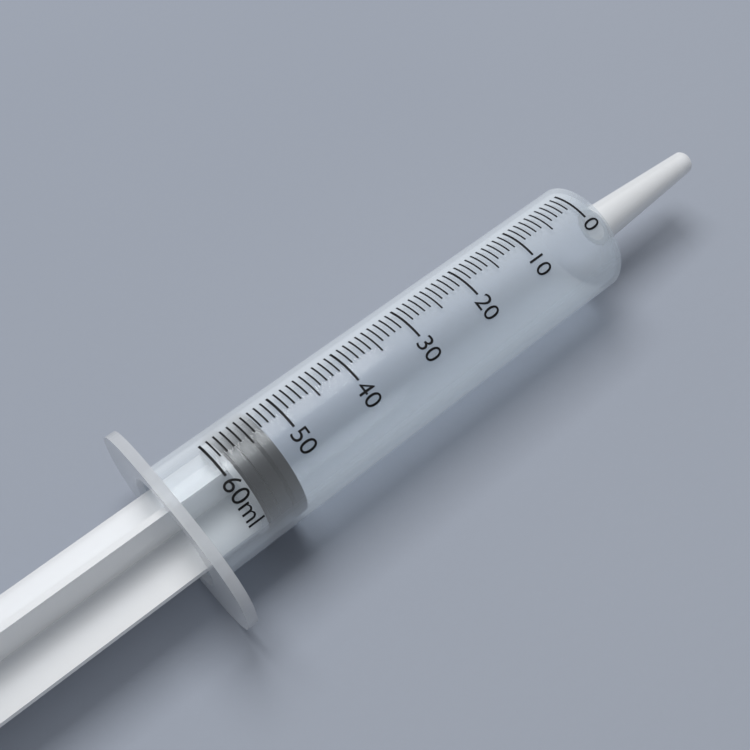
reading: 53 ml
